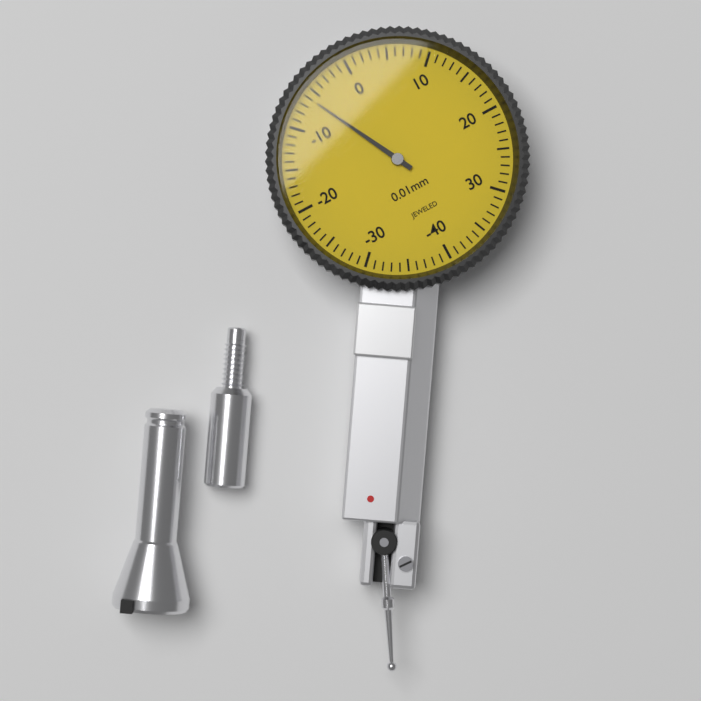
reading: -6 0.01mm
